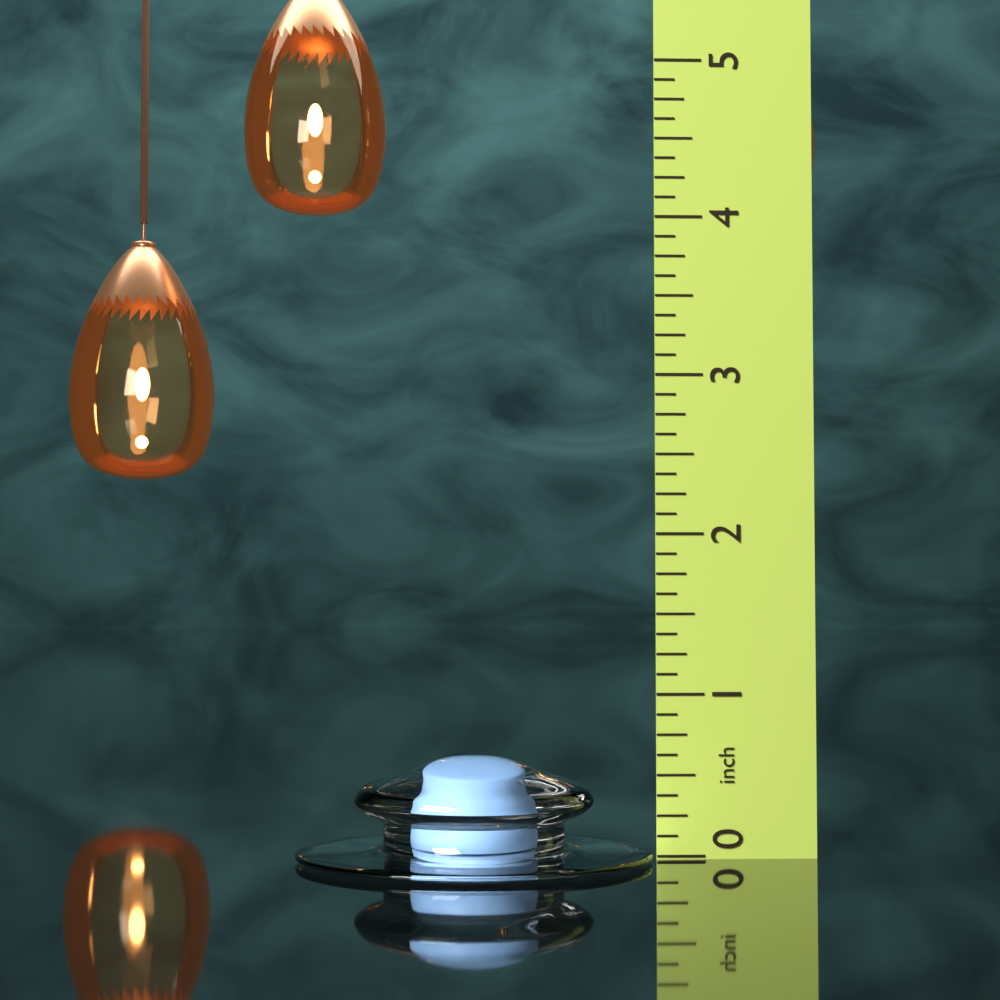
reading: 0.625 in
